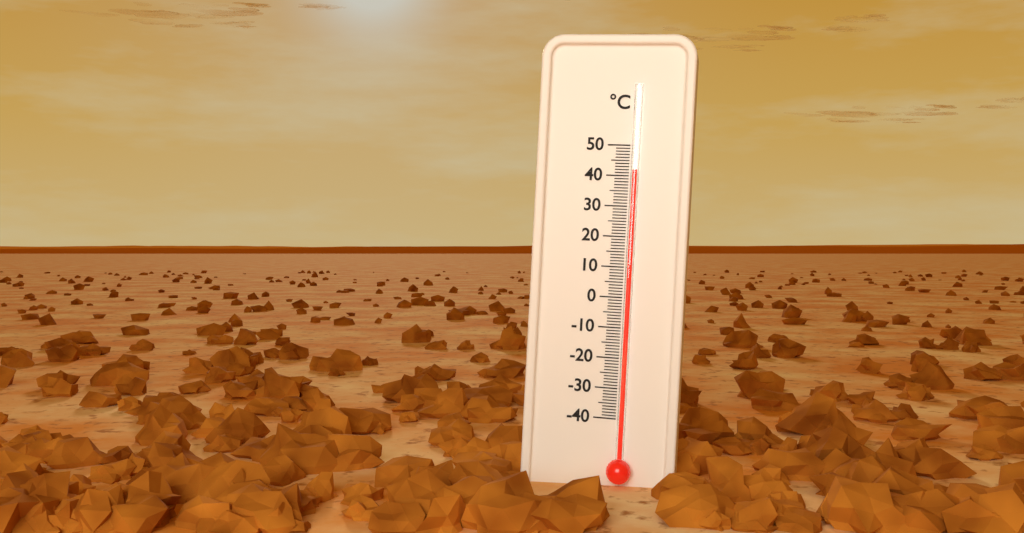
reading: 42 °C
